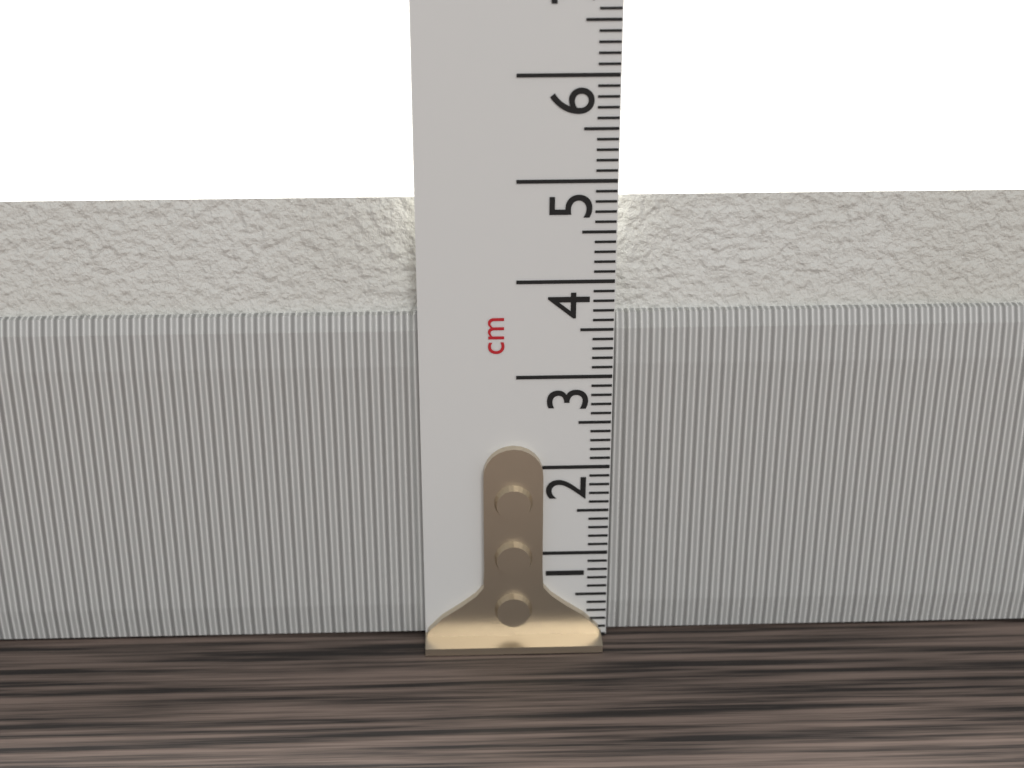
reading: 4.8 cm
